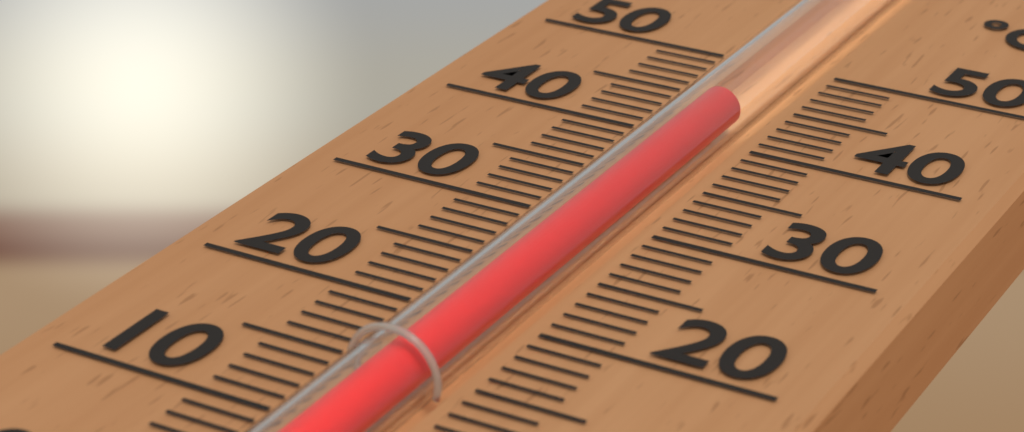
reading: 43 °C
